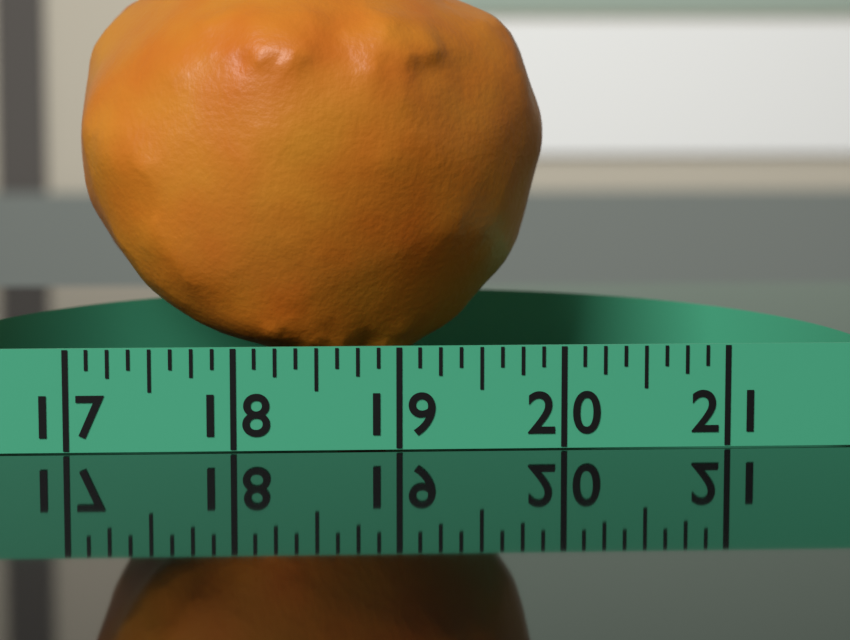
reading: 20.000 (no unit)
